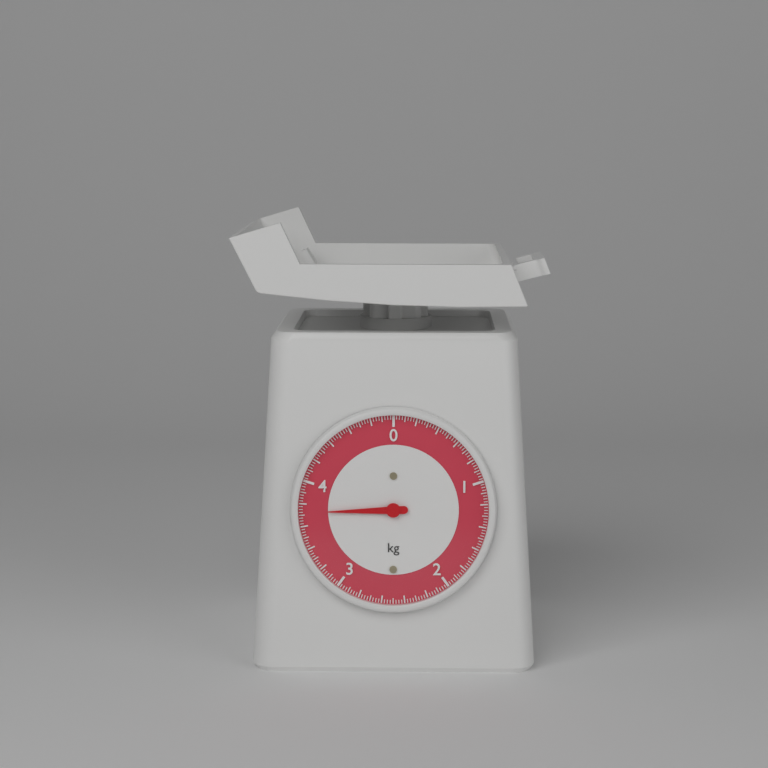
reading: 3.725 kg
